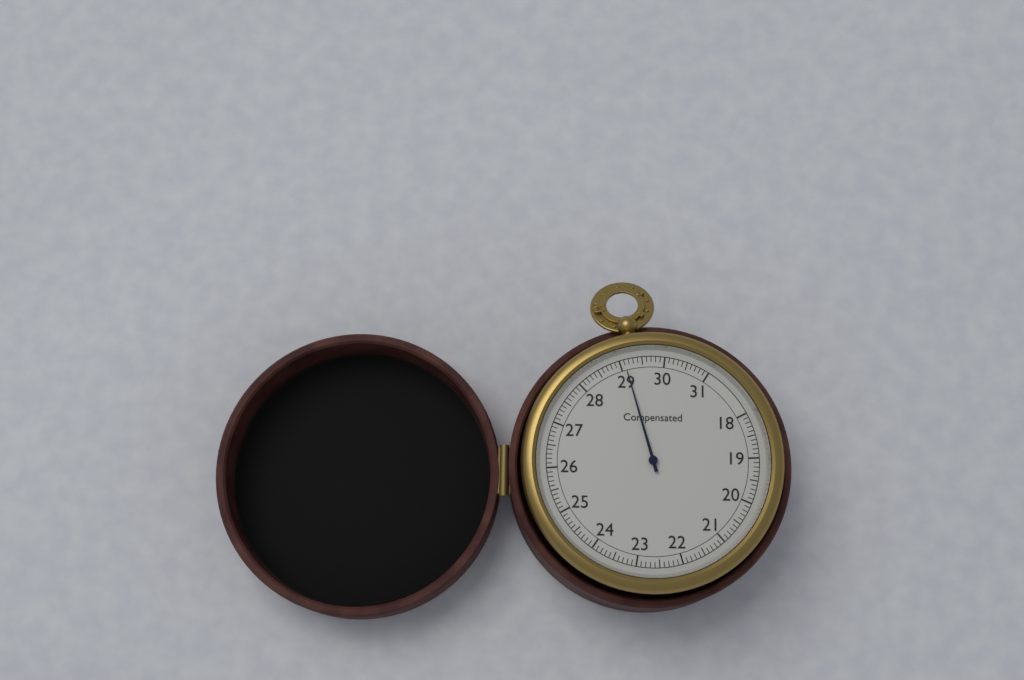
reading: 29.1 (no unit)
